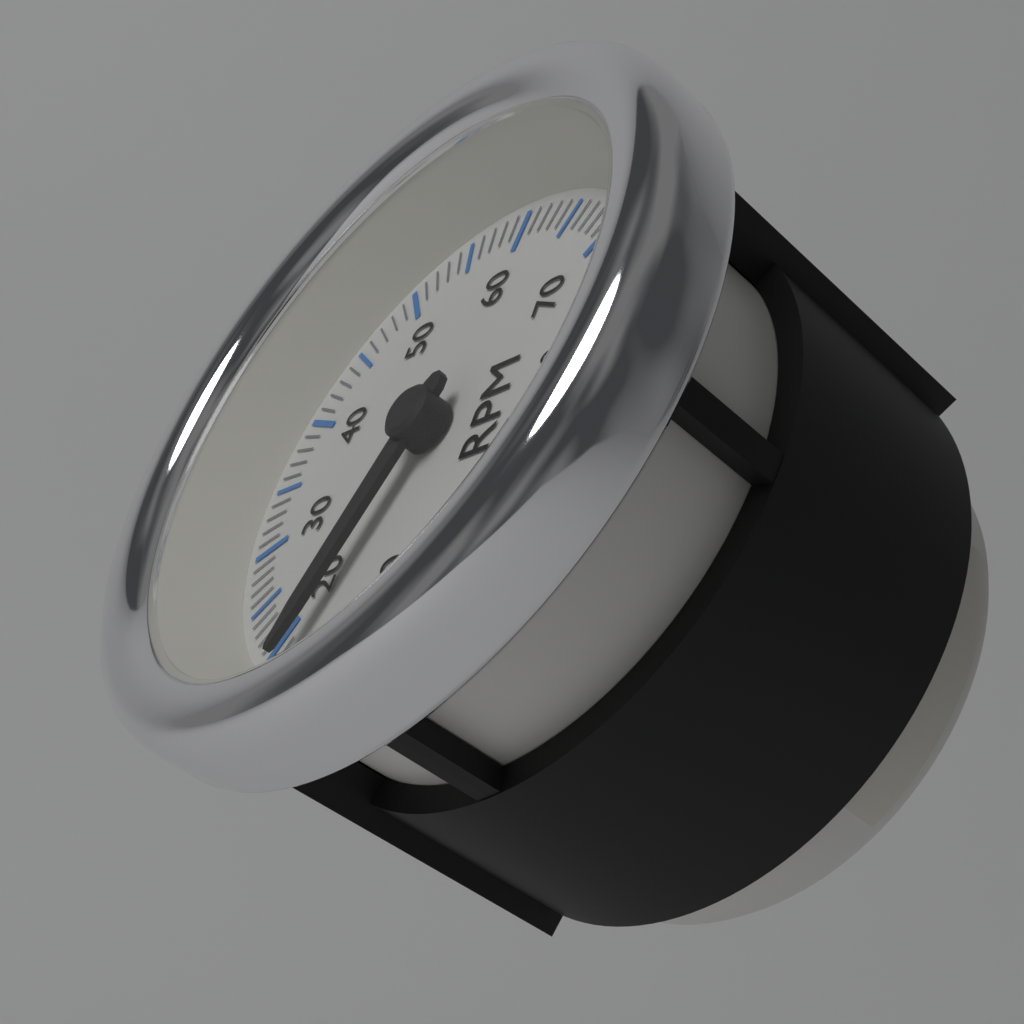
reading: 1800 RPM
